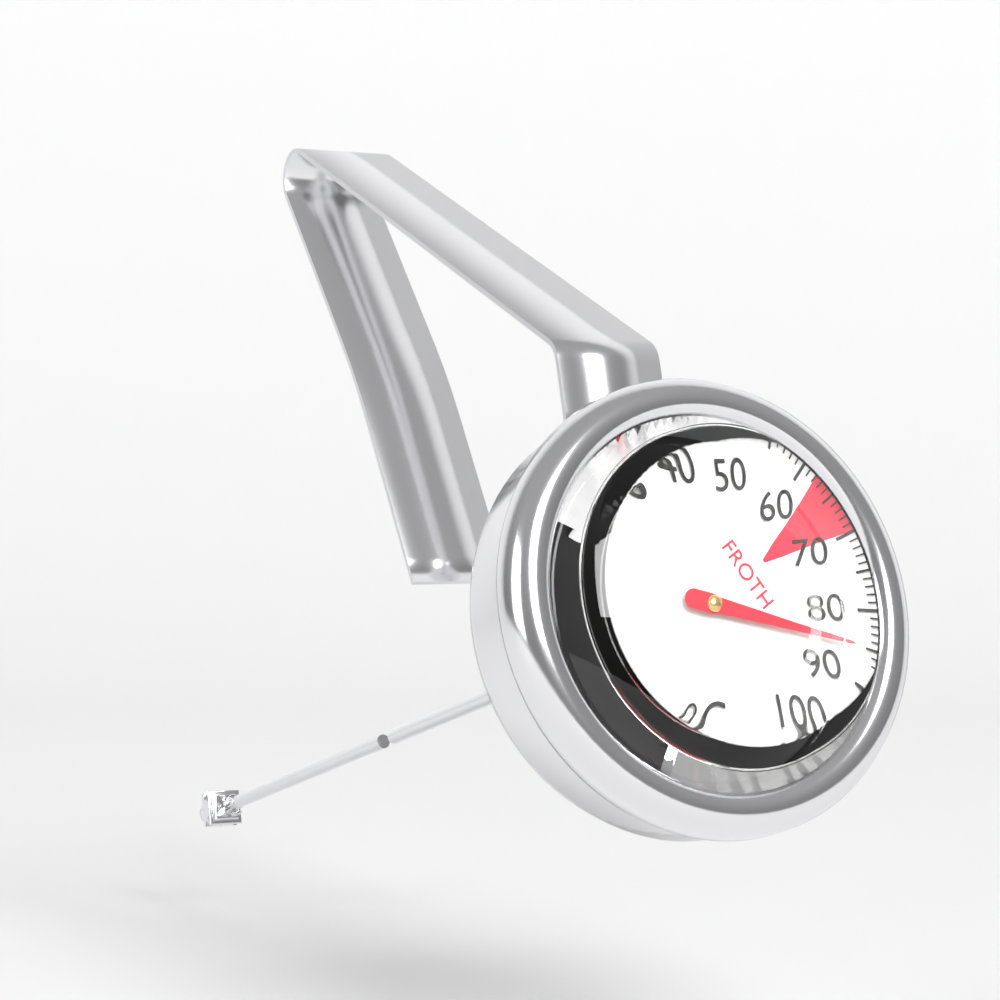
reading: 85 °C
